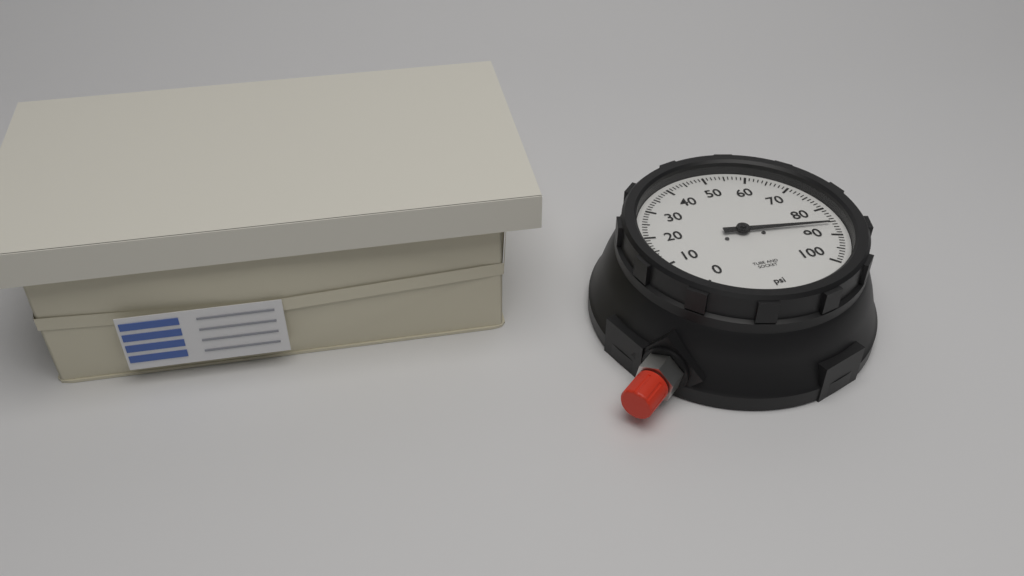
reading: 86 psi
